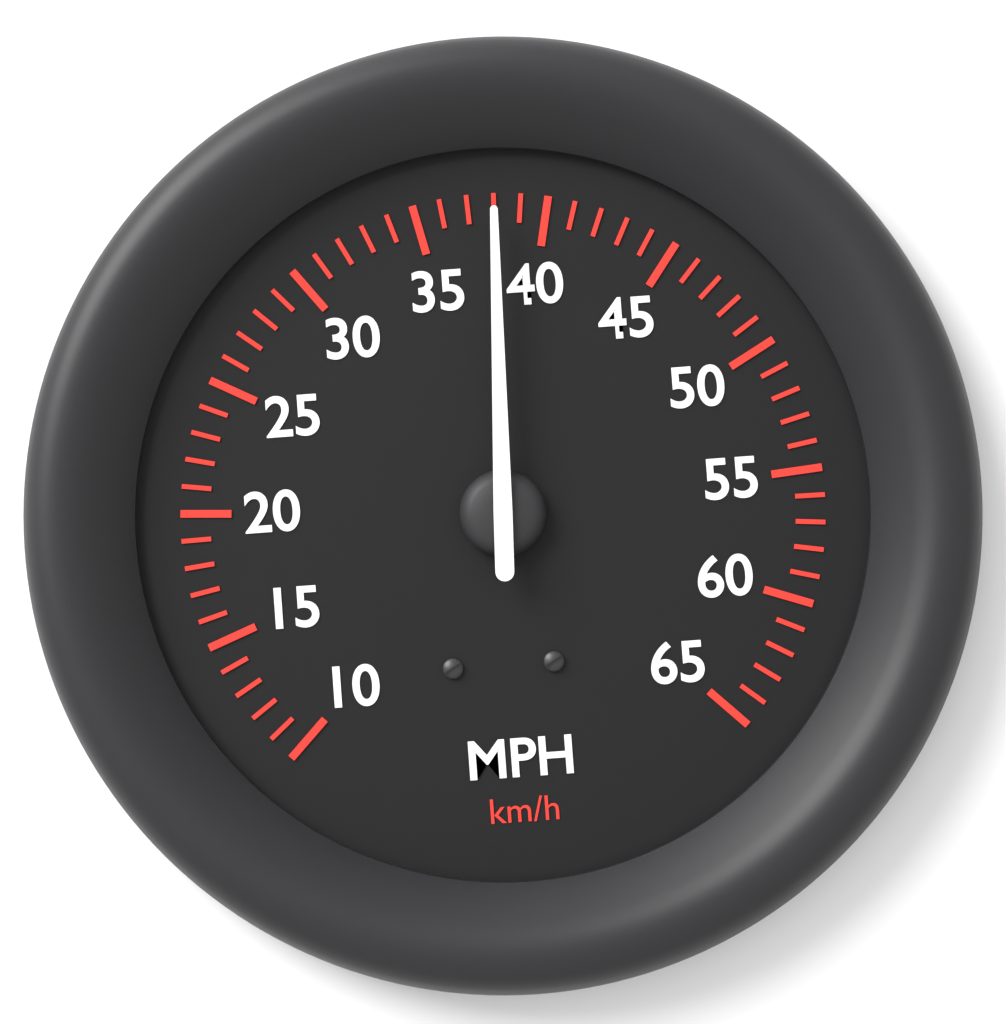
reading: 38 mph
